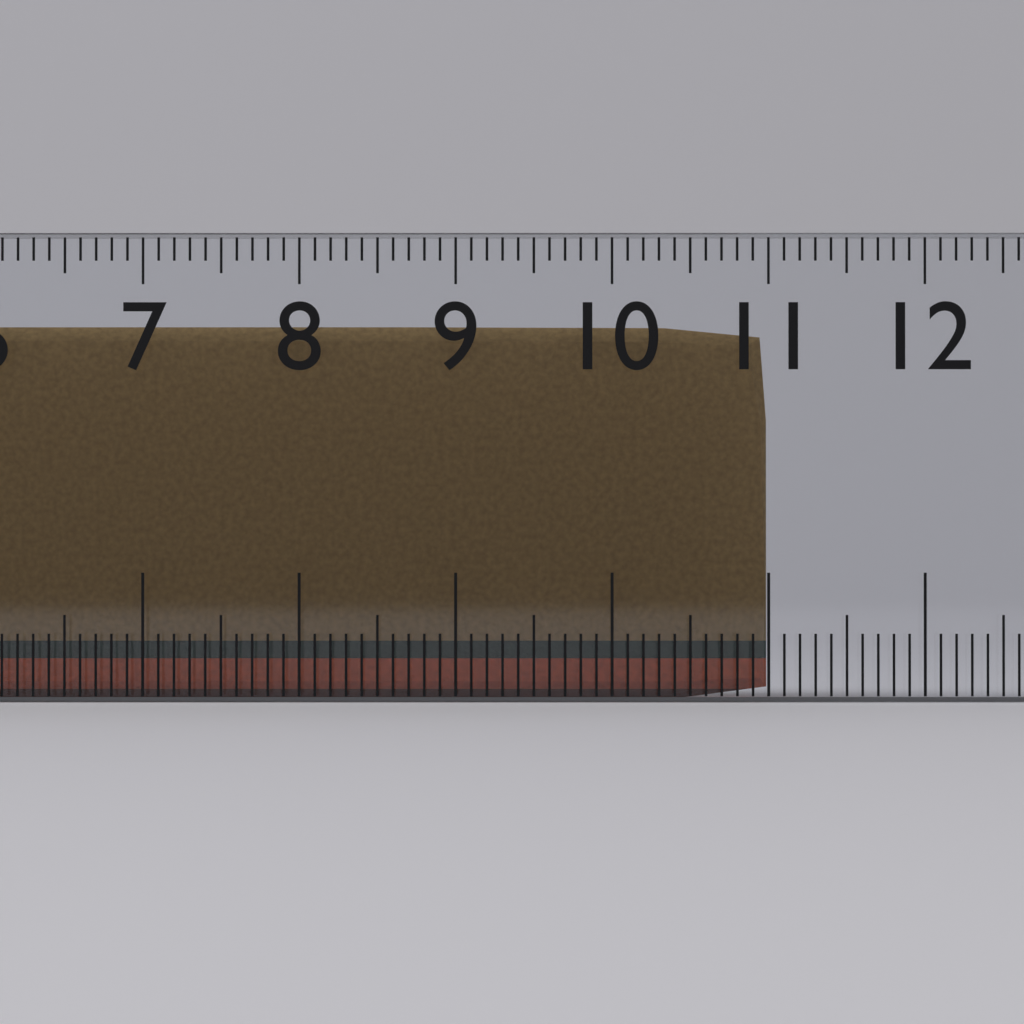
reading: 11.0 cm
